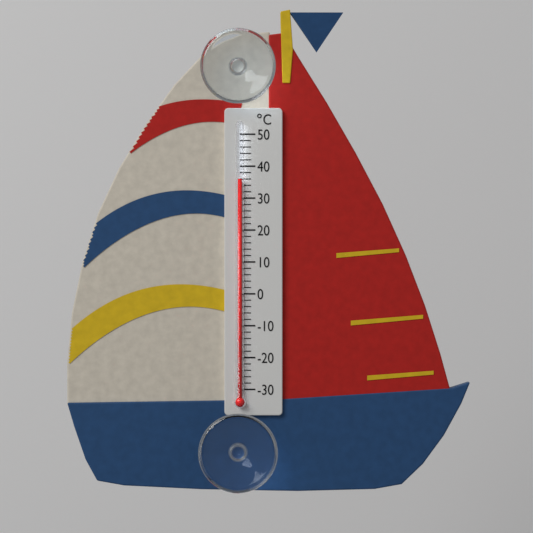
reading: 36 °C
